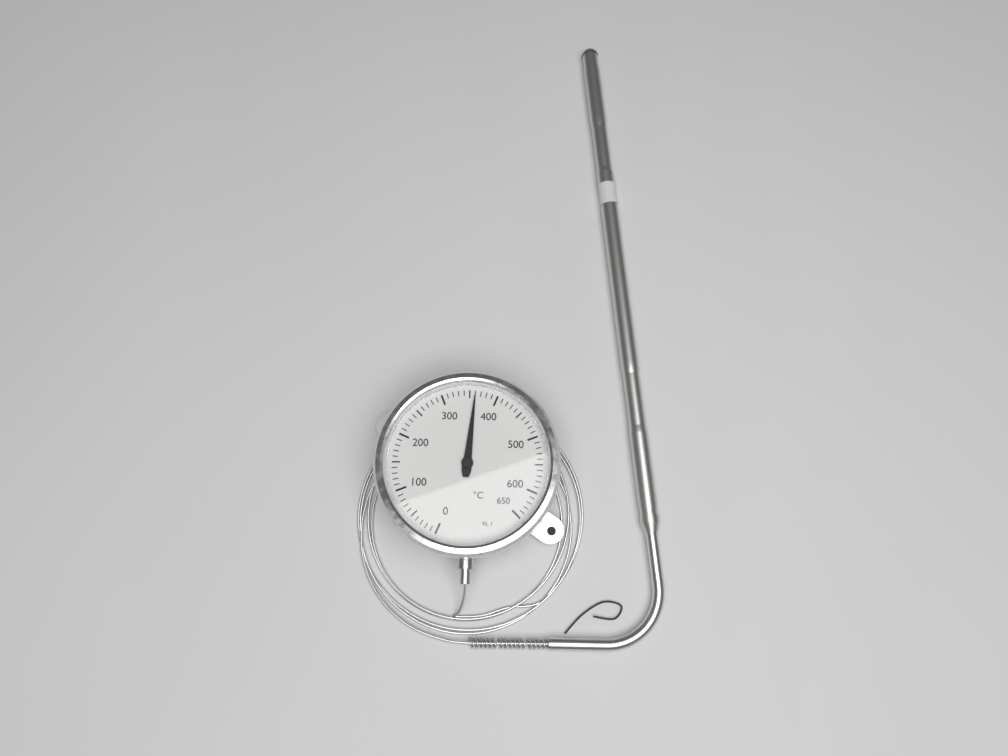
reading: 360 °C
